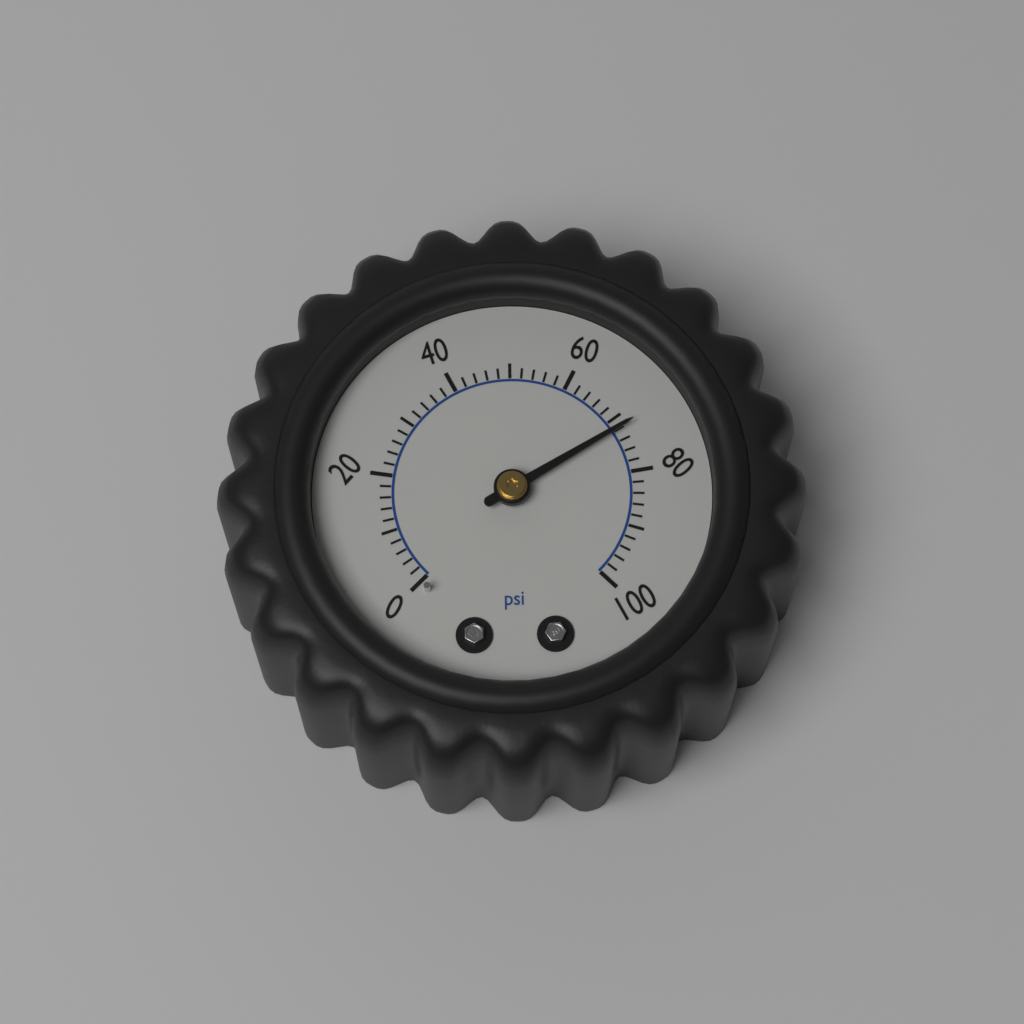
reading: 72 psi
